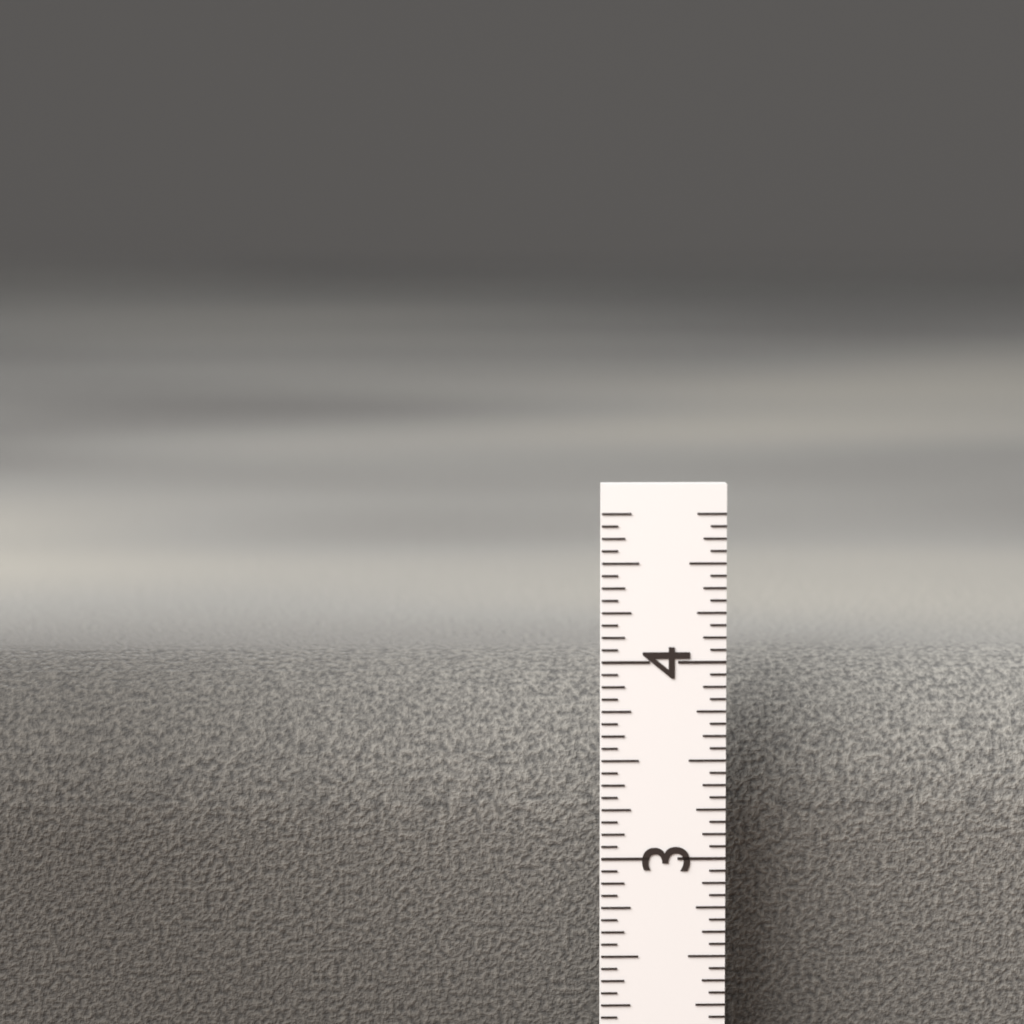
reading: 3.9375 in
